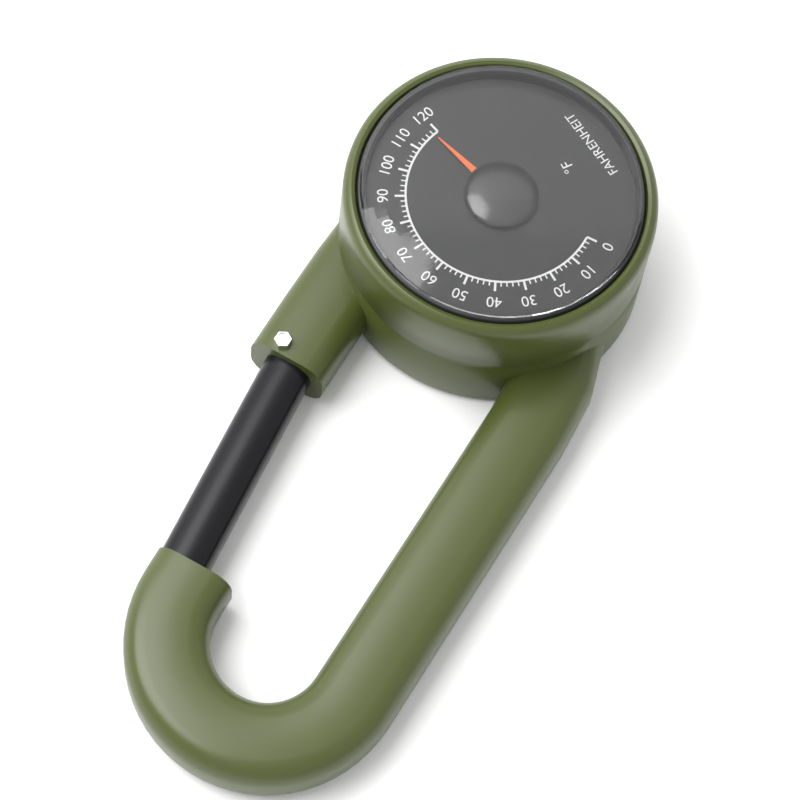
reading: 118 °F
